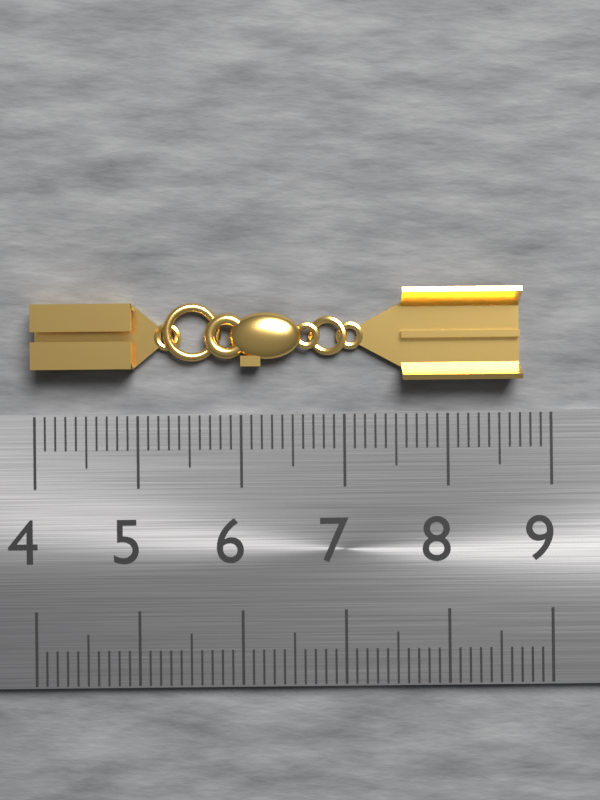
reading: 8.7 (no unit)
